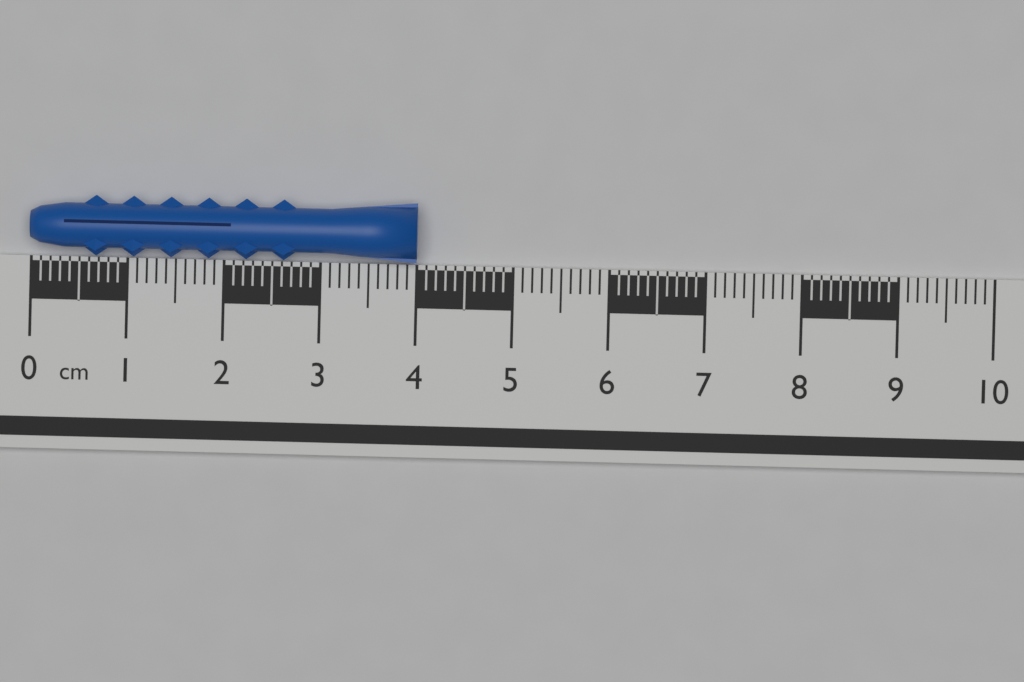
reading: 4.0 cm
